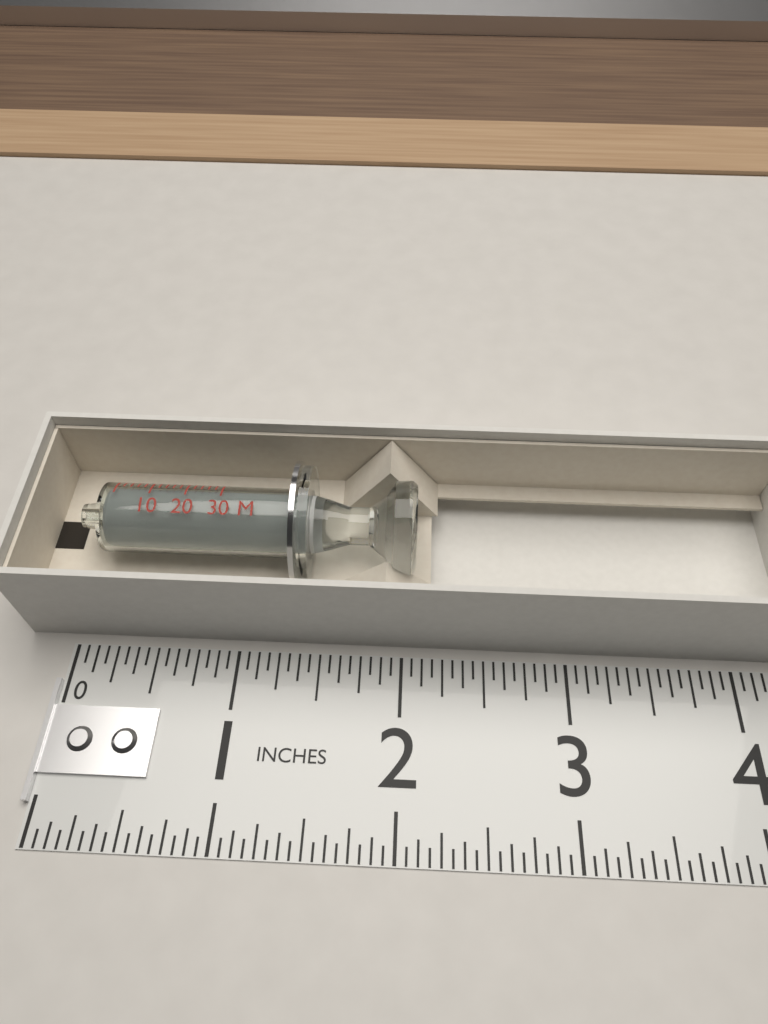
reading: 2.0625 in
